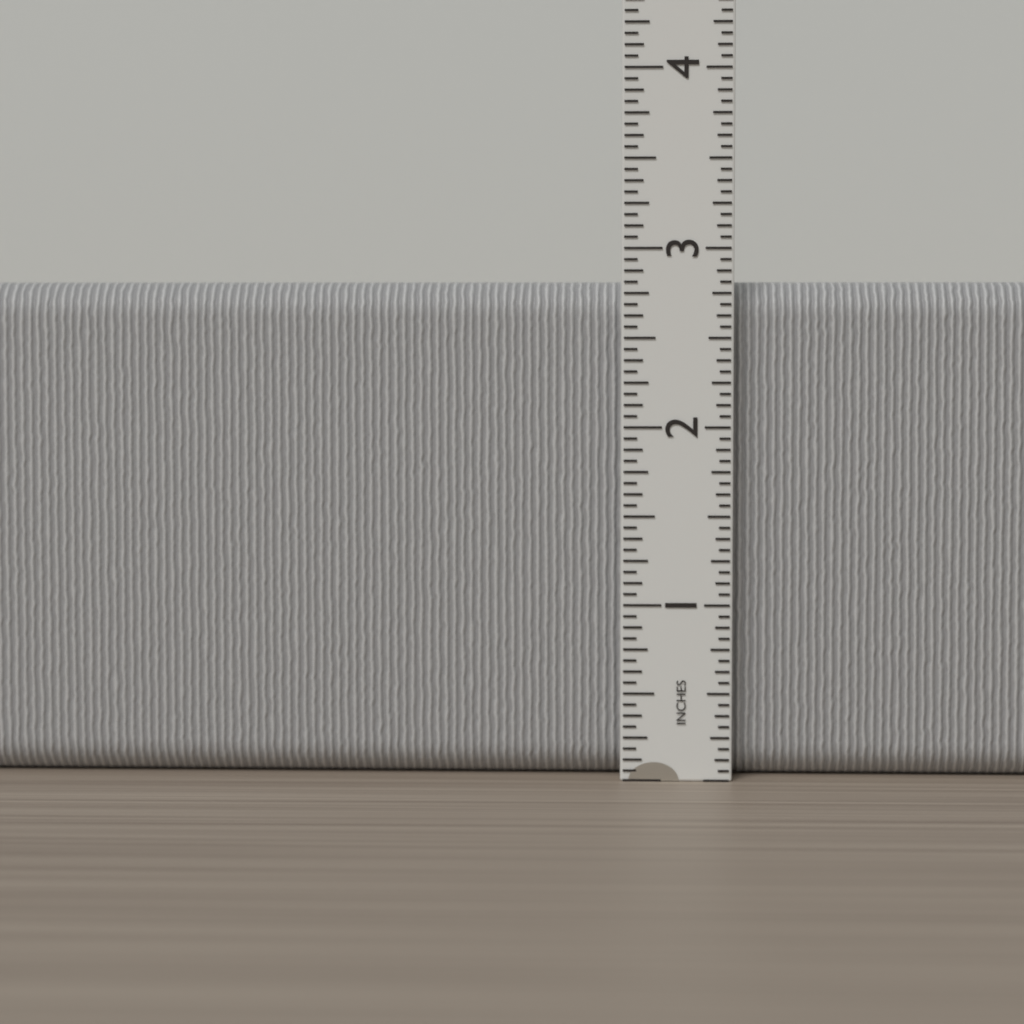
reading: 2.8125 in
